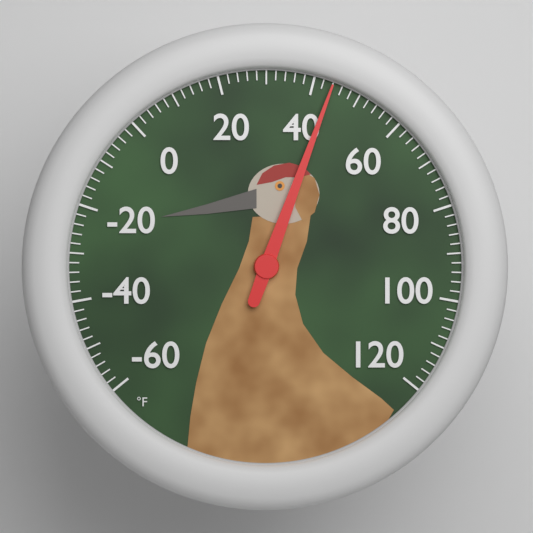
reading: 44 °F
